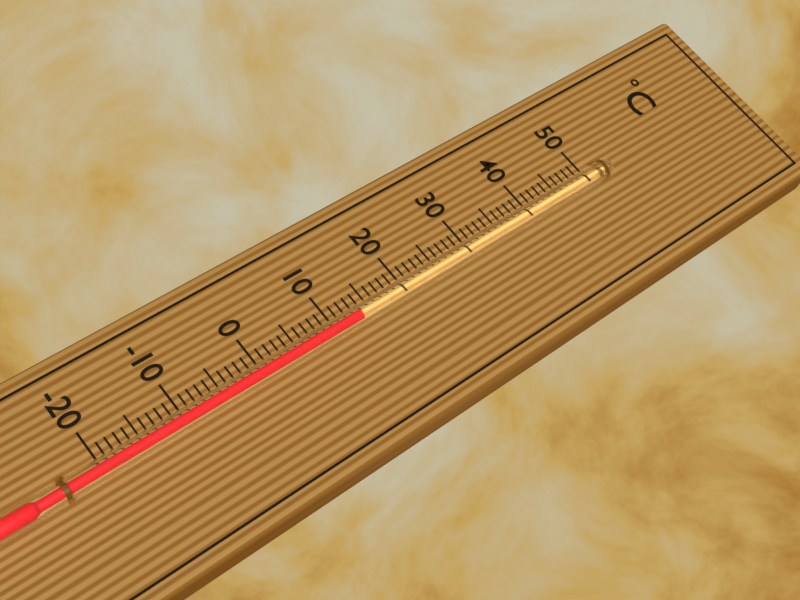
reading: 13 °C
